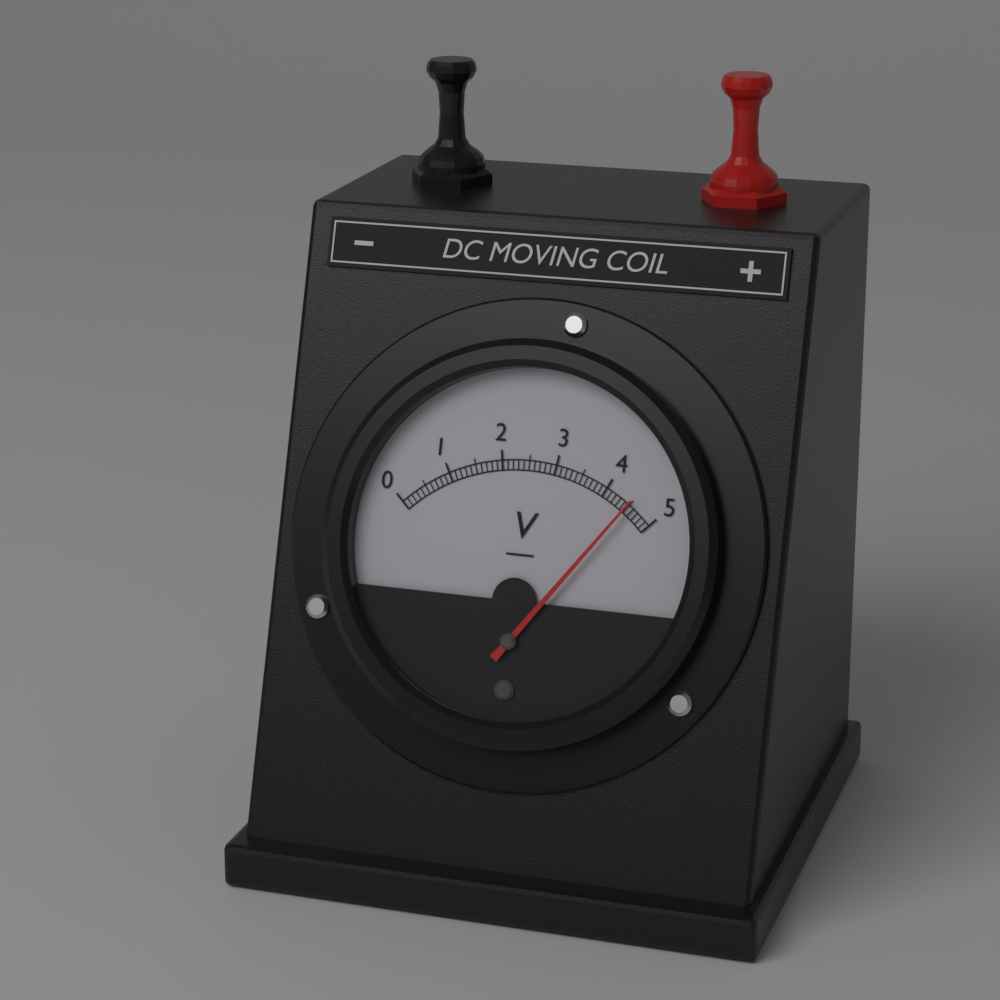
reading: 4.5 V
